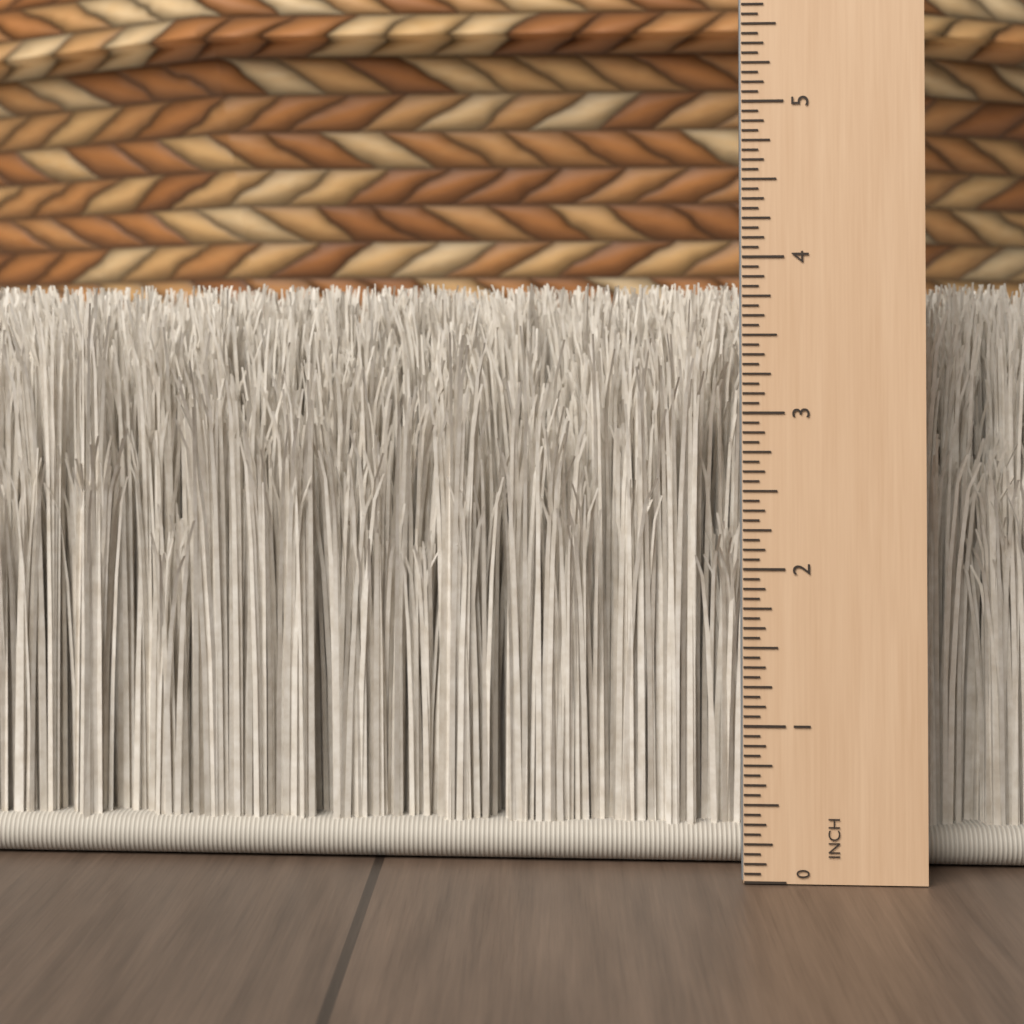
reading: 3.8750 in
